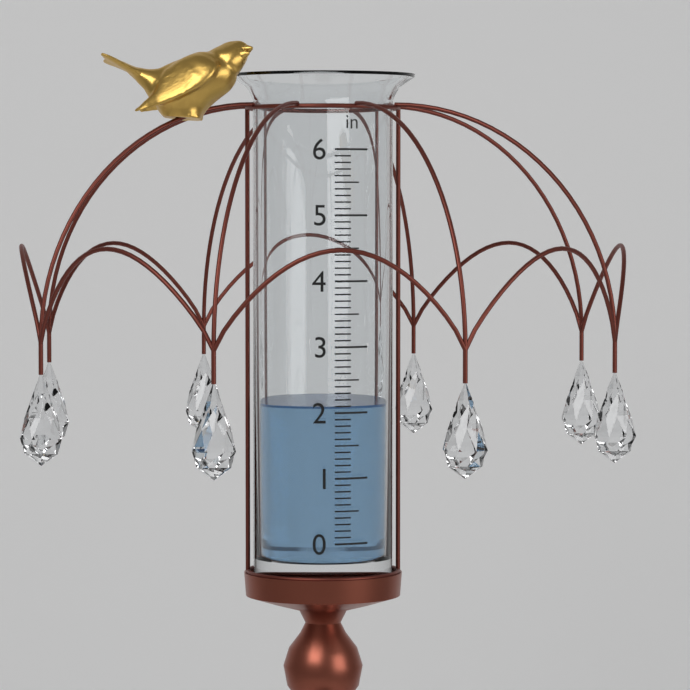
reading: 2.1 in
